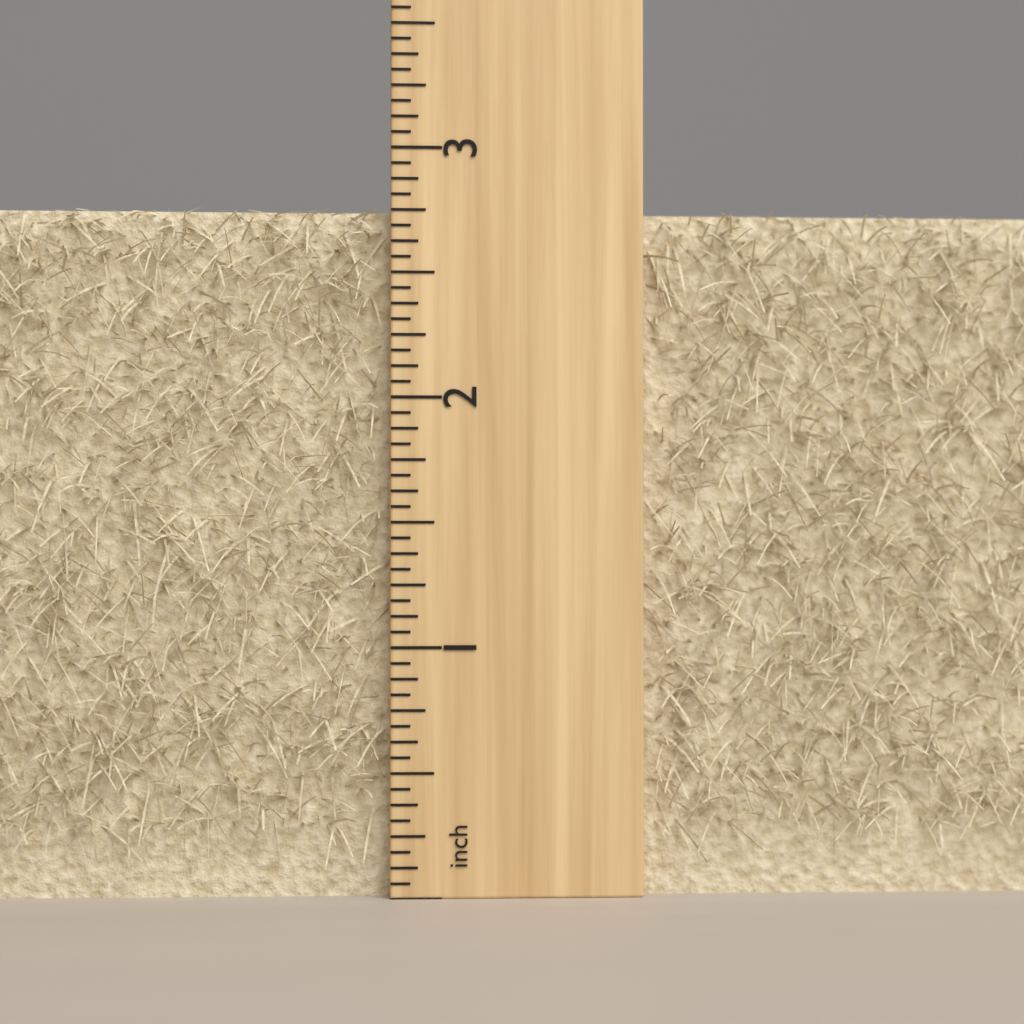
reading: 2.7500 inch
